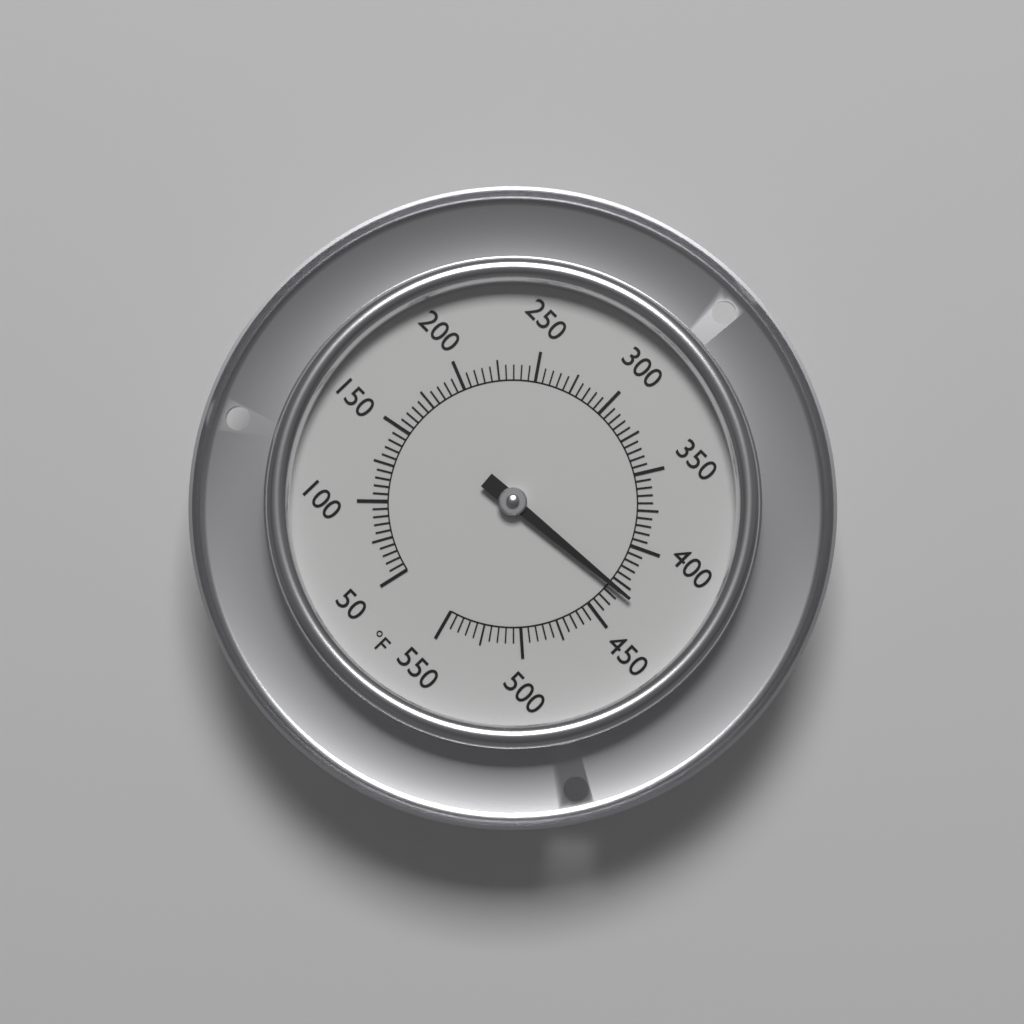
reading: 430 °F
